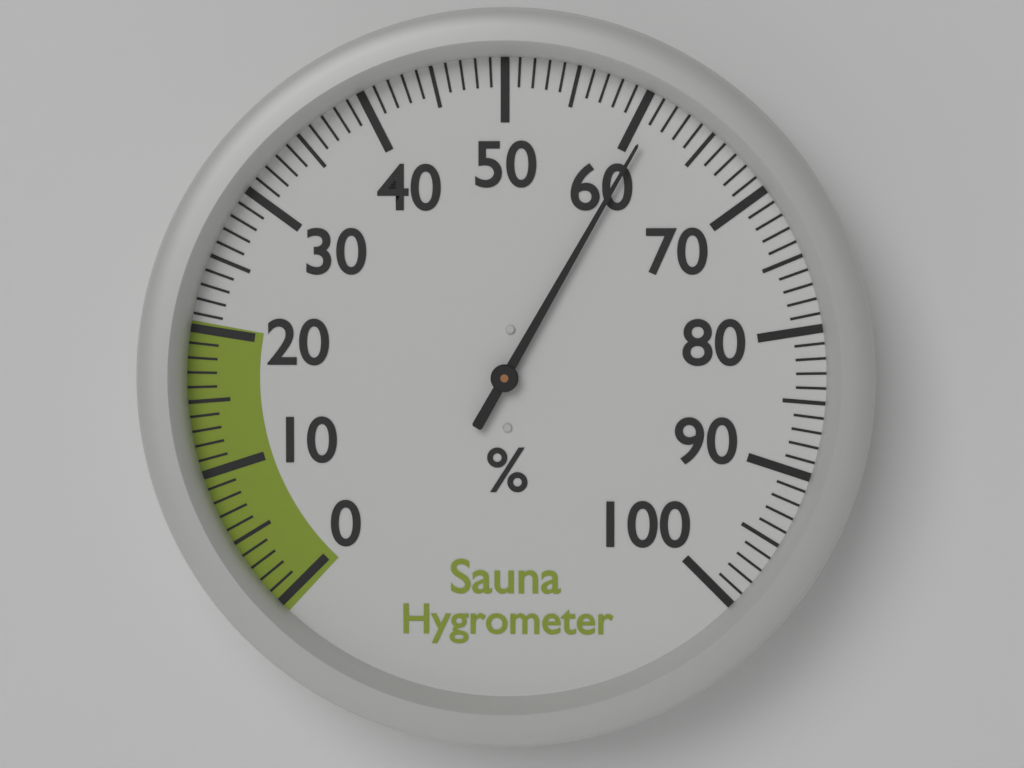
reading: 61 %
